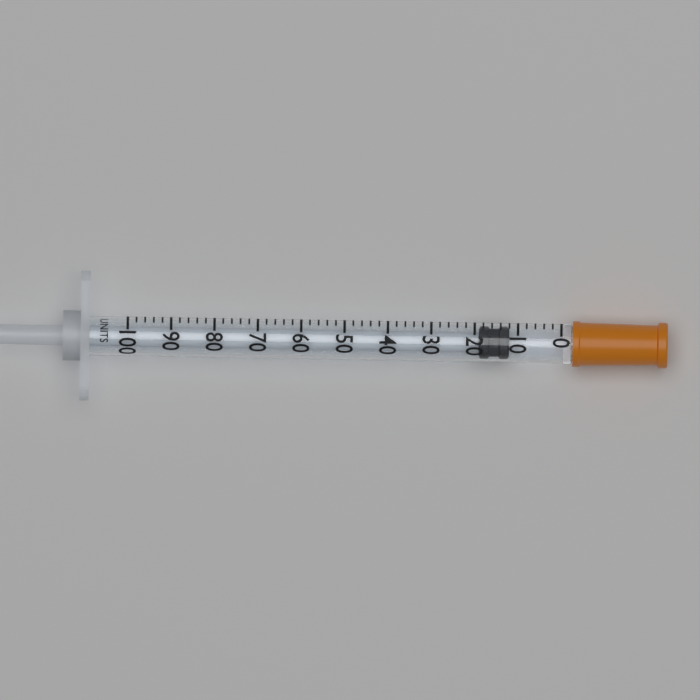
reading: 12 units
